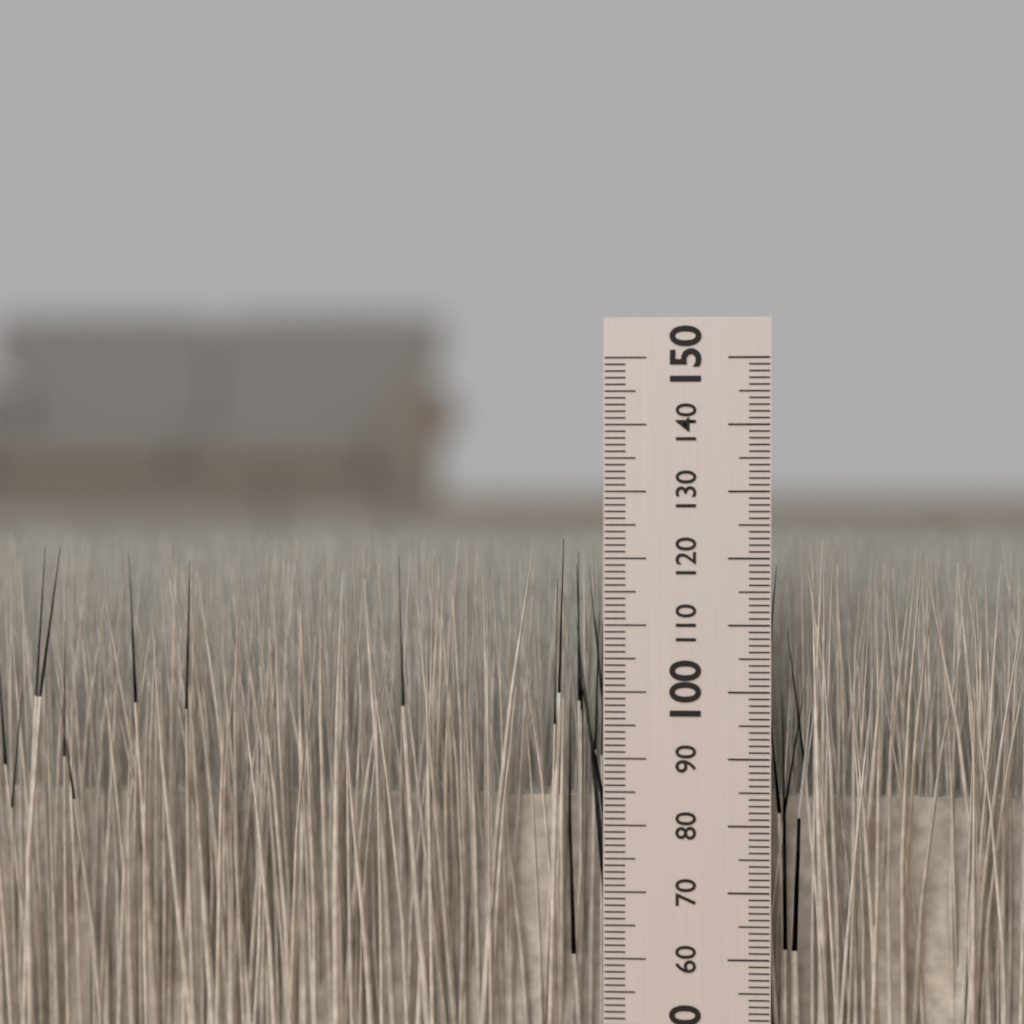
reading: 123 mm
